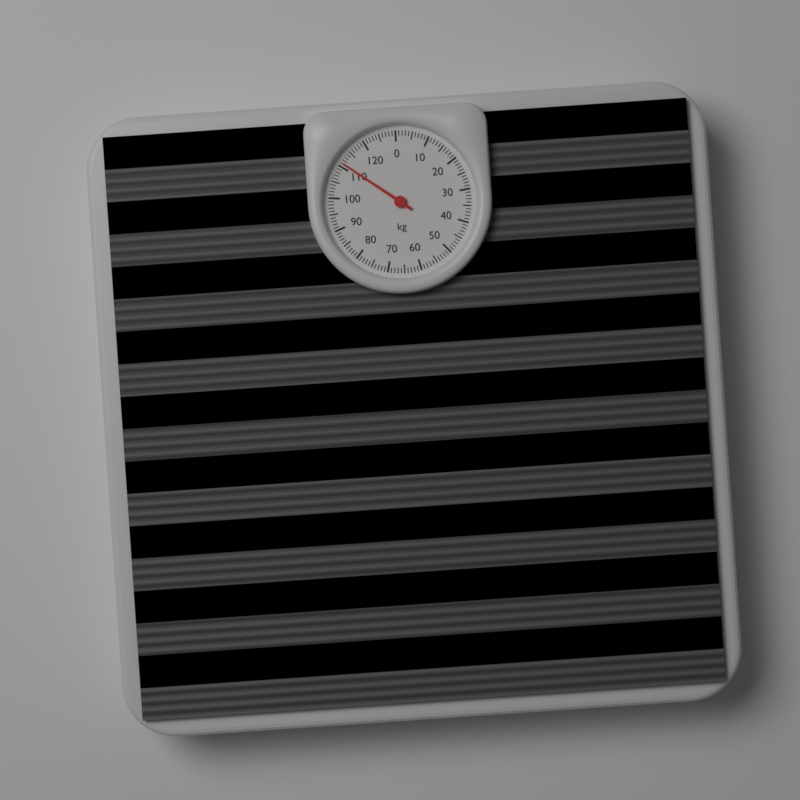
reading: 111 kg
